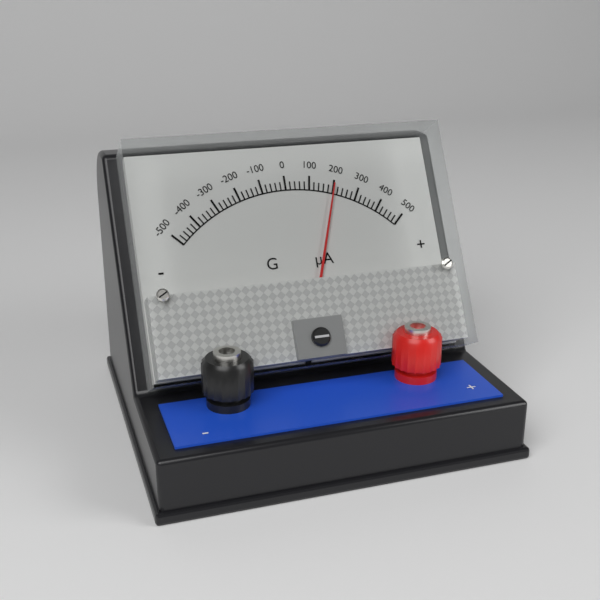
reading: 200 µA
